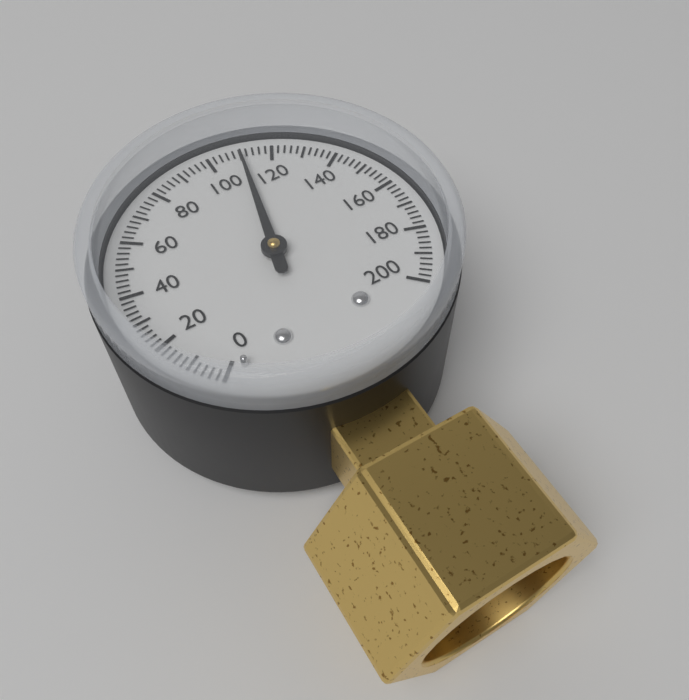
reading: 110 (no unit)
